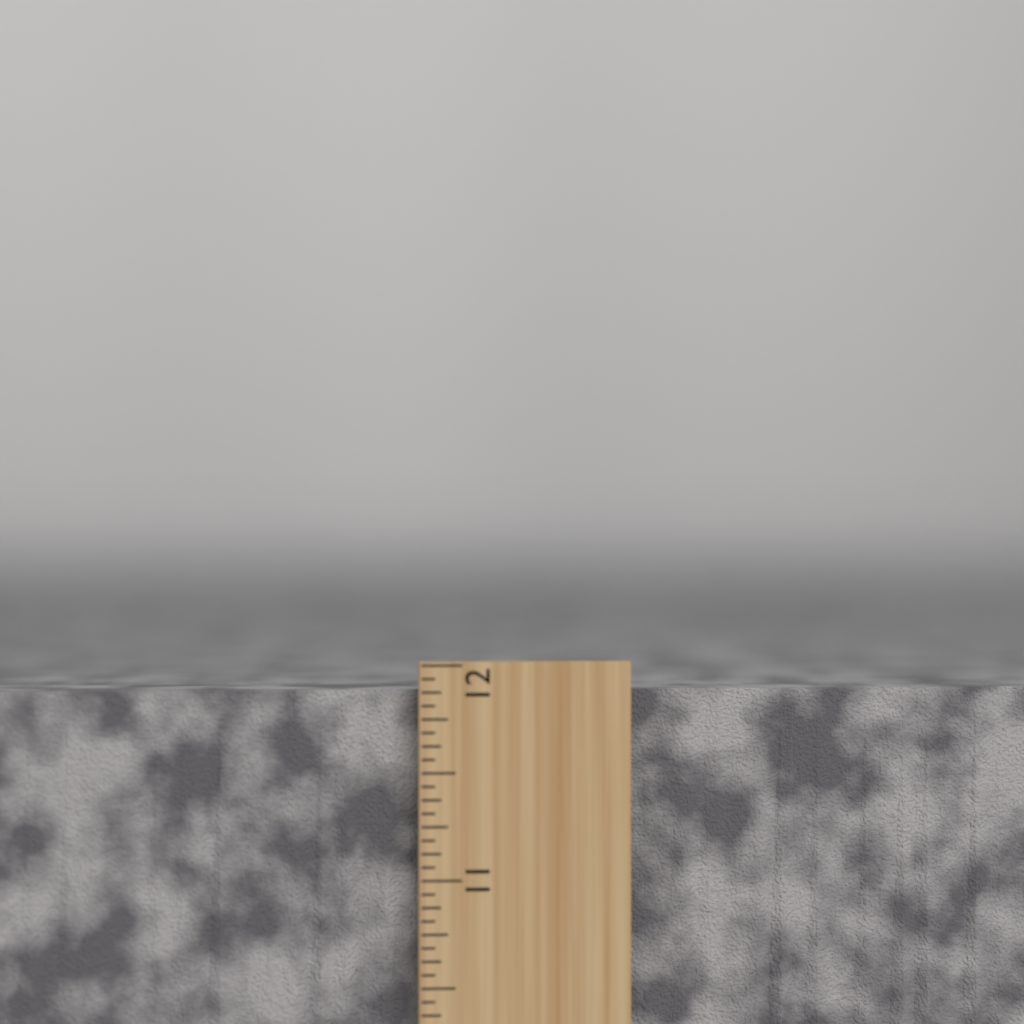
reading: 11.8750 inch
